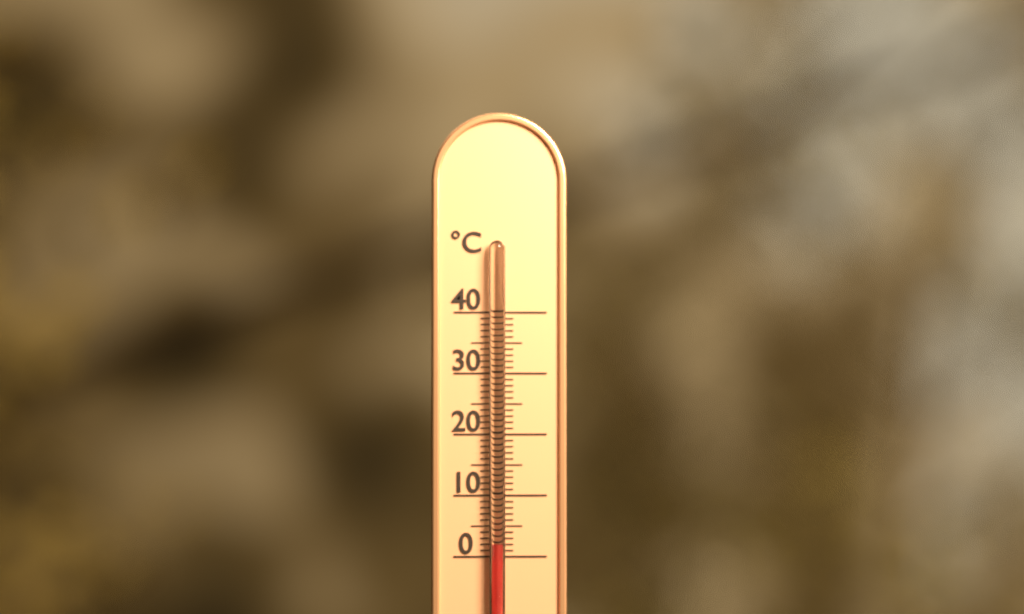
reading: 2 °C
